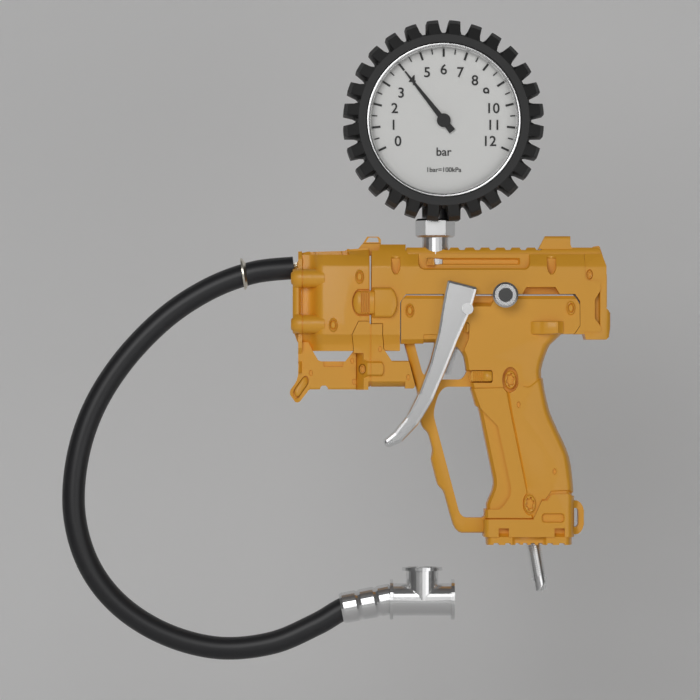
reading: 4.0 bar
